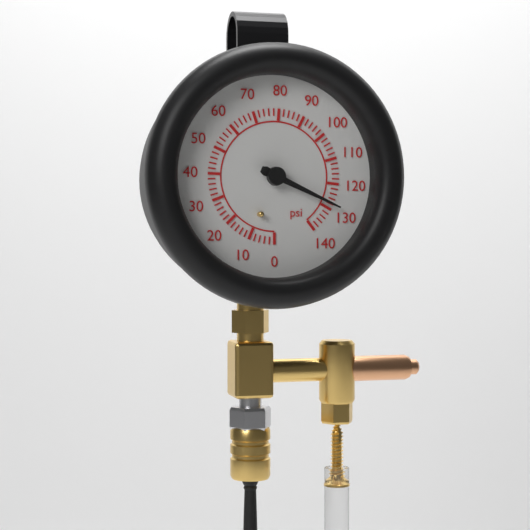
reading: 128 psi
